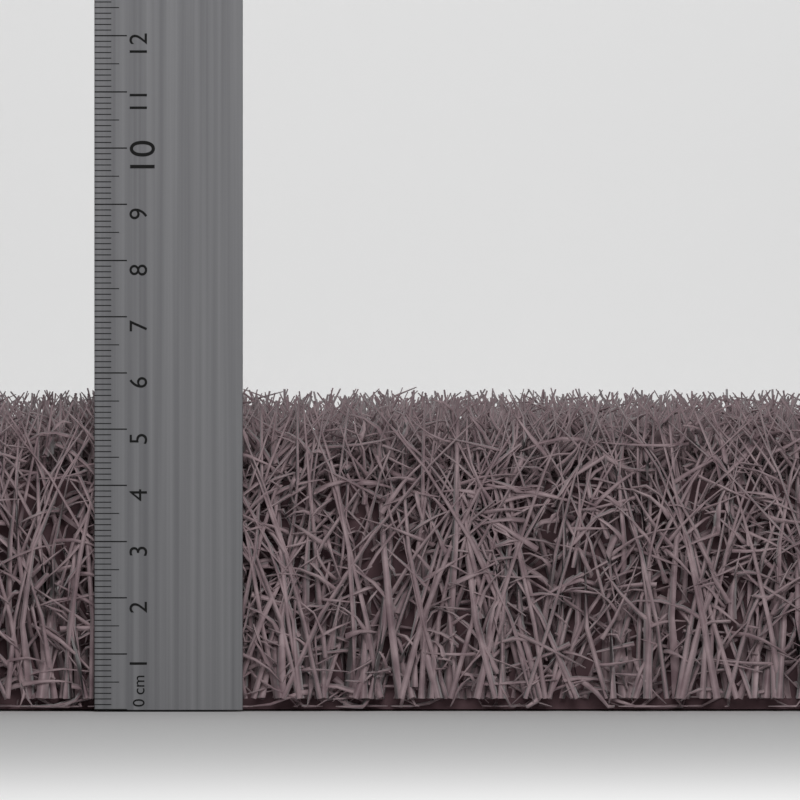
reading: 5.6 cm
